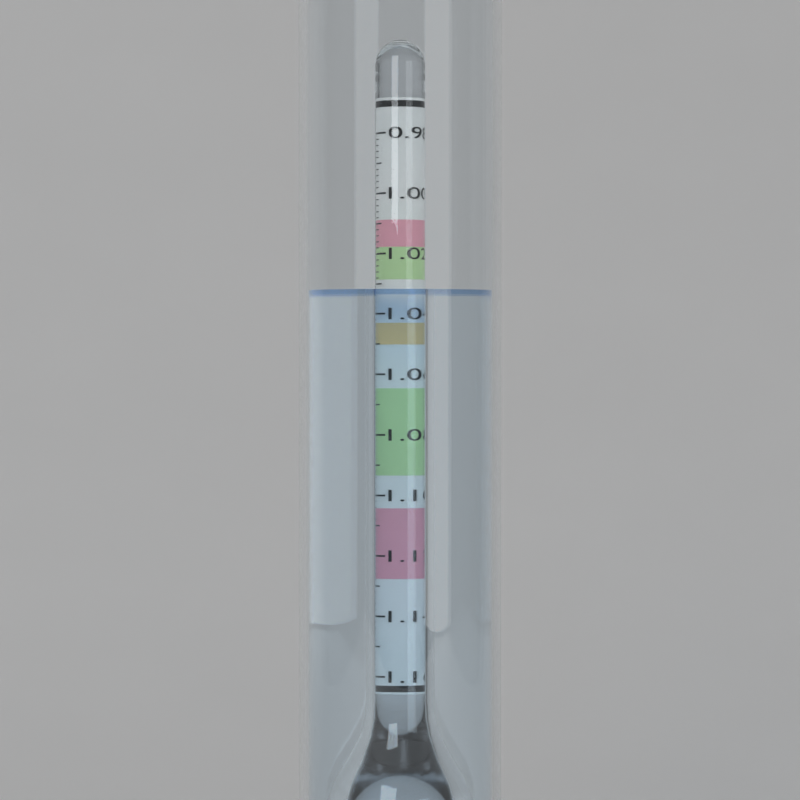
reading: 1.032 (no unit)
